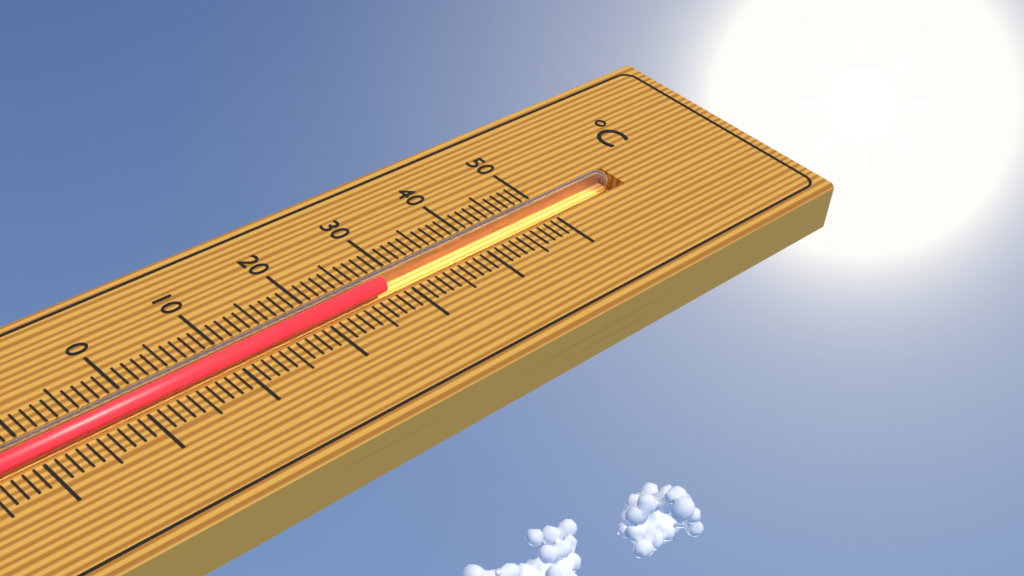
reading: 28 °C
